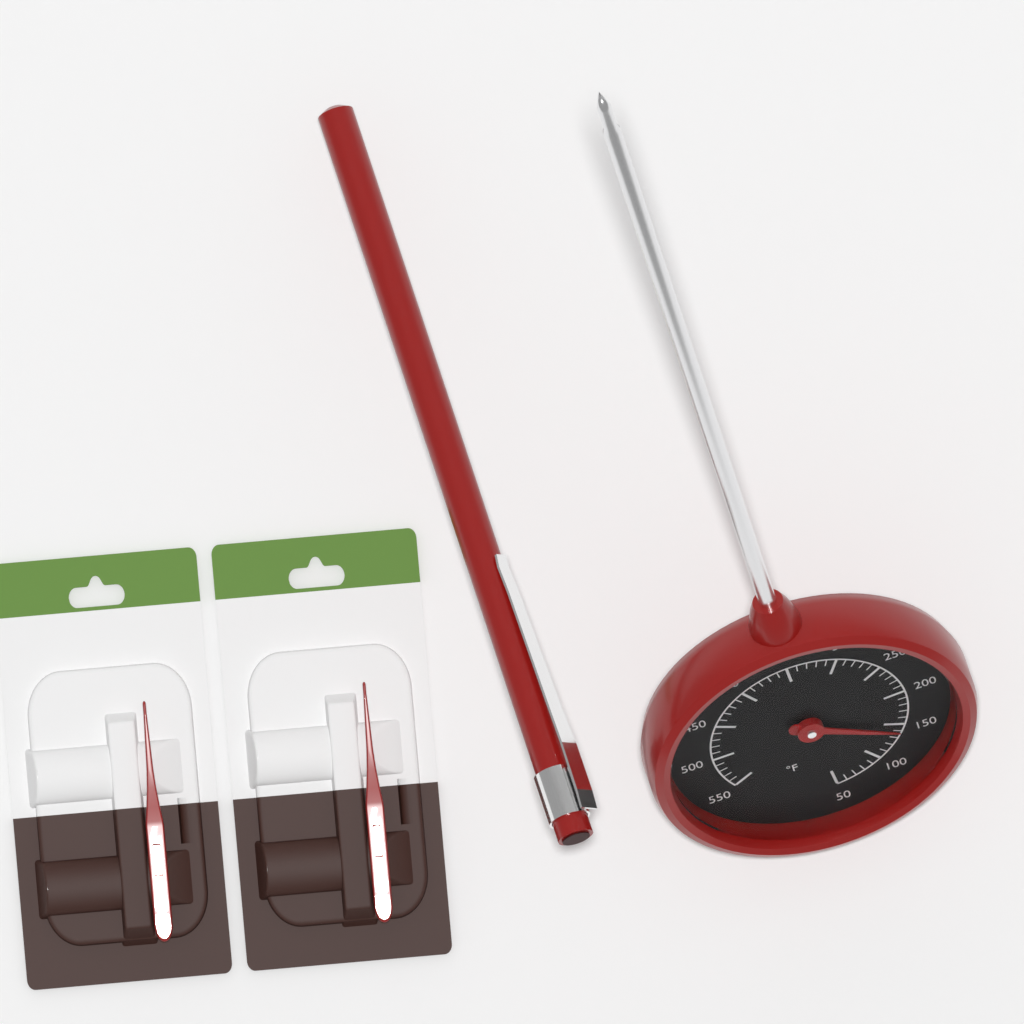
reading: 140 °F
